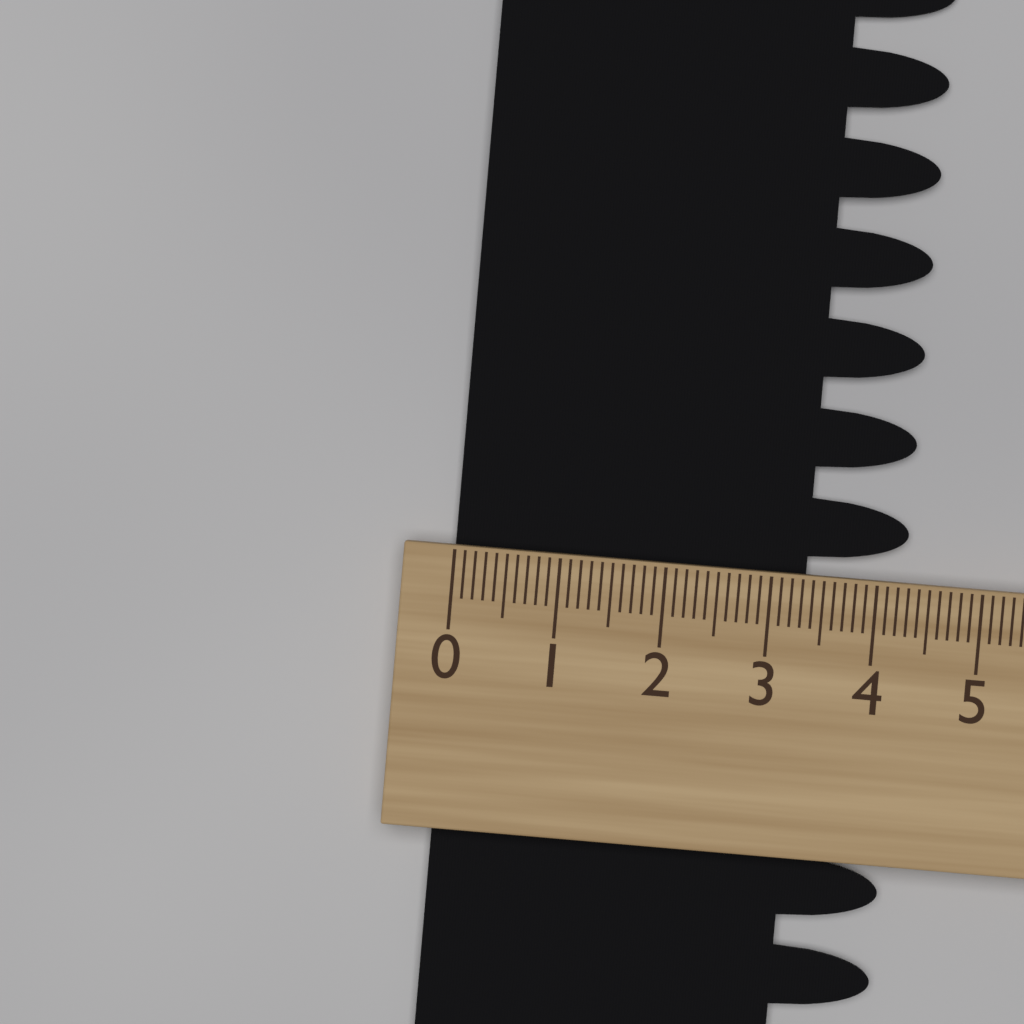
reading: 4.3 (no unit)
